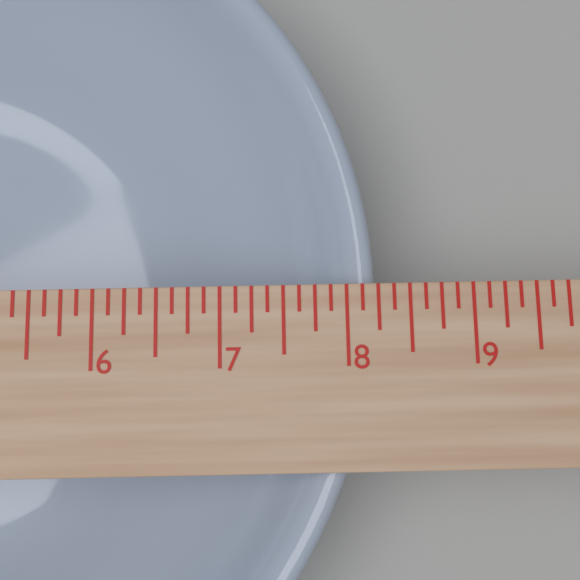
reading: 8.250 in
